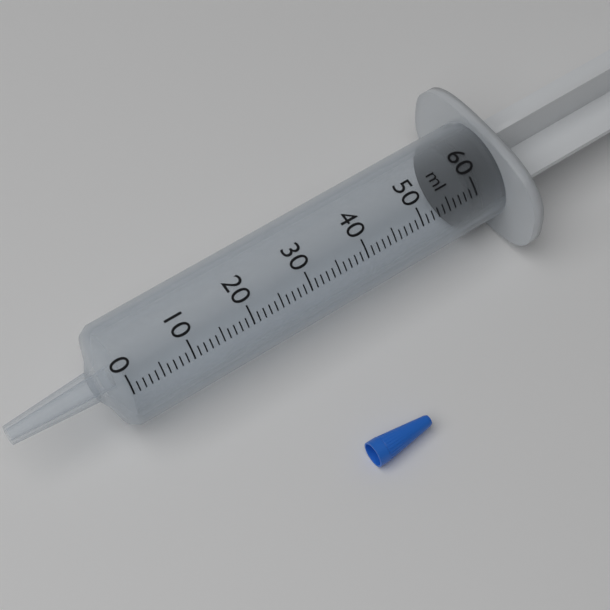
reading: 59 ml
